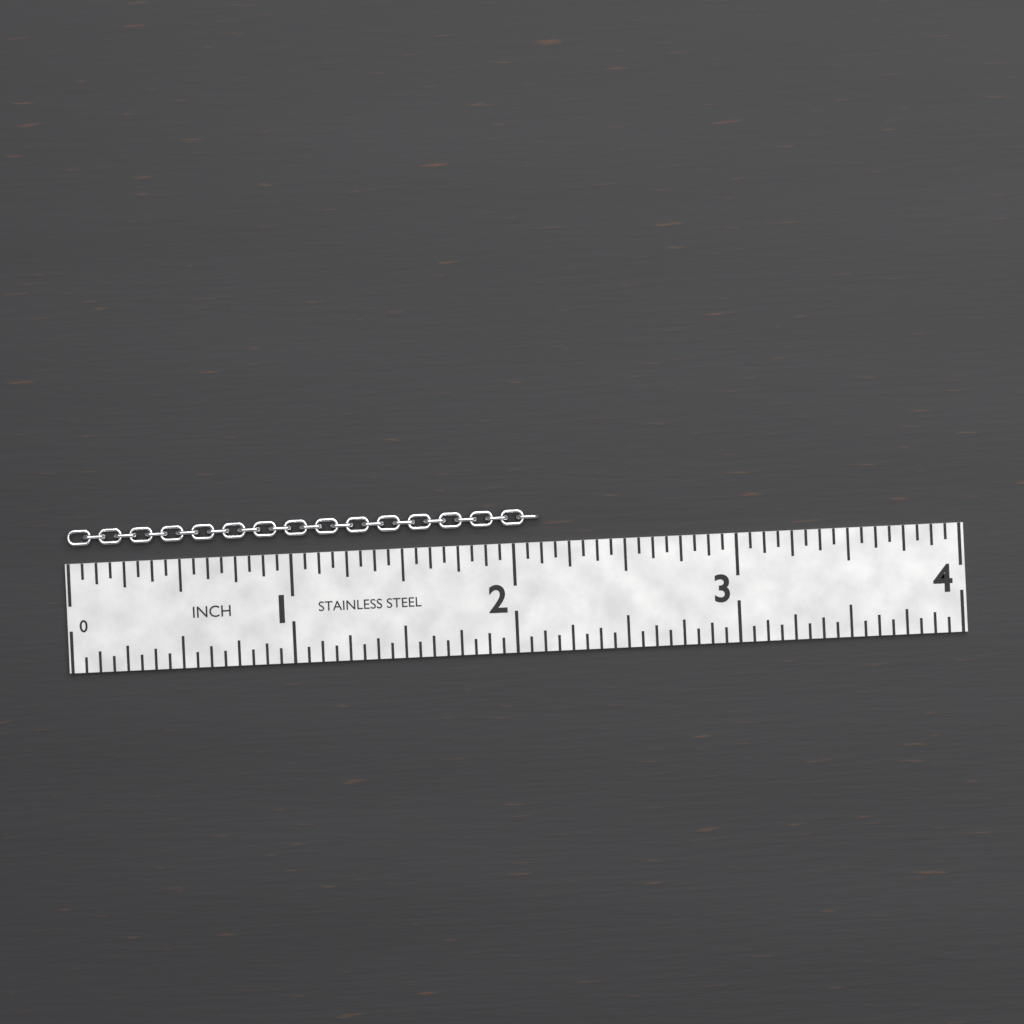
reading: 2.1250 in
